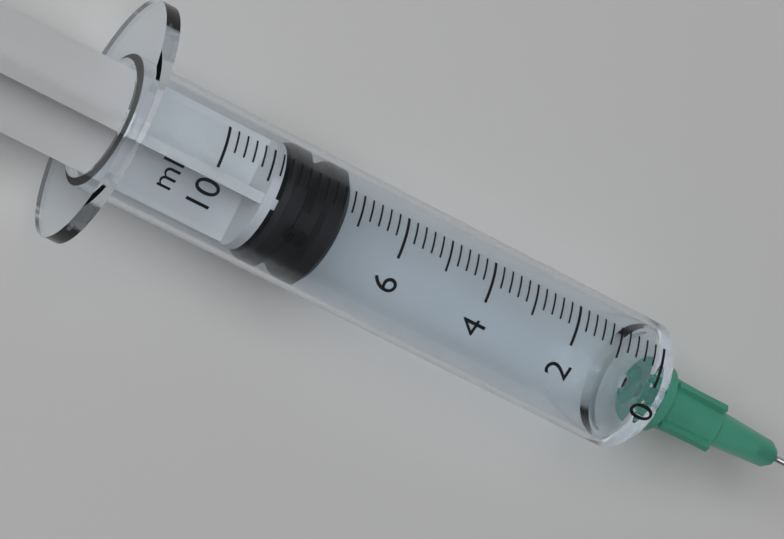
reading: 7.2 ml
